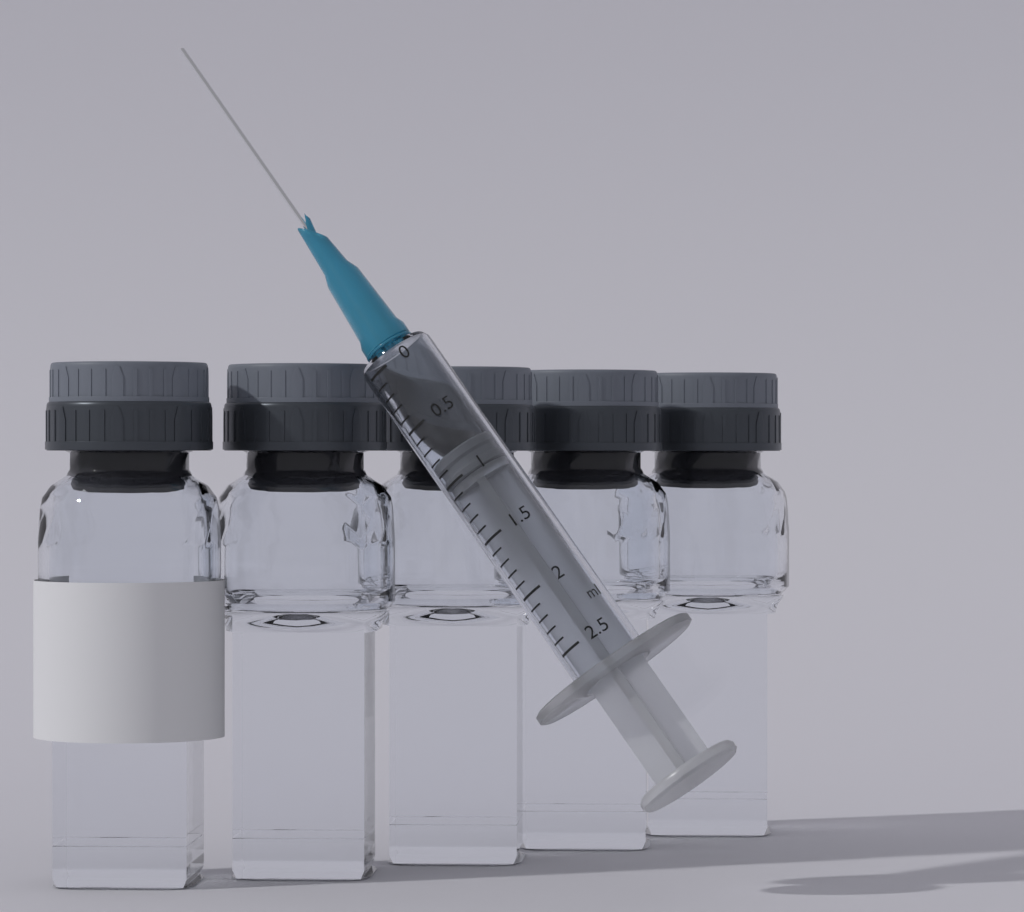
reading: 0.8 ml
